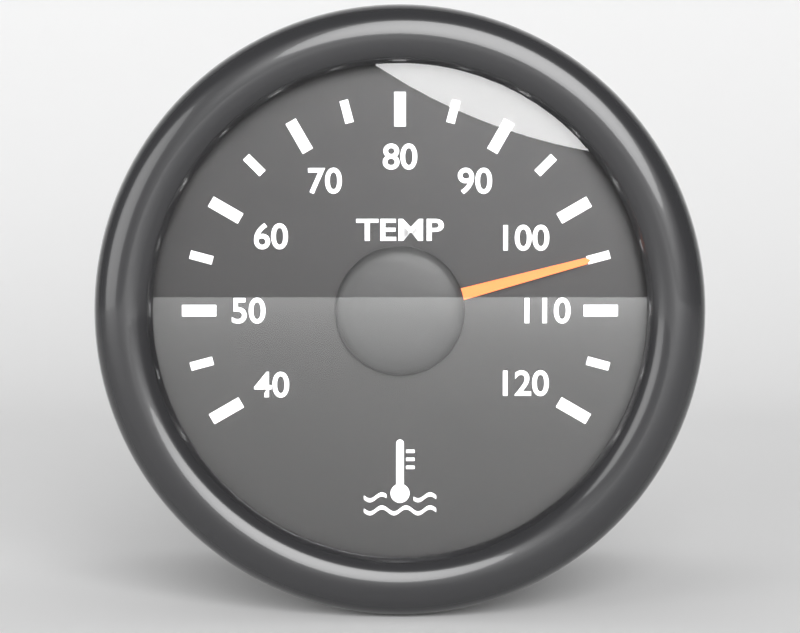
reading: 105 °C
